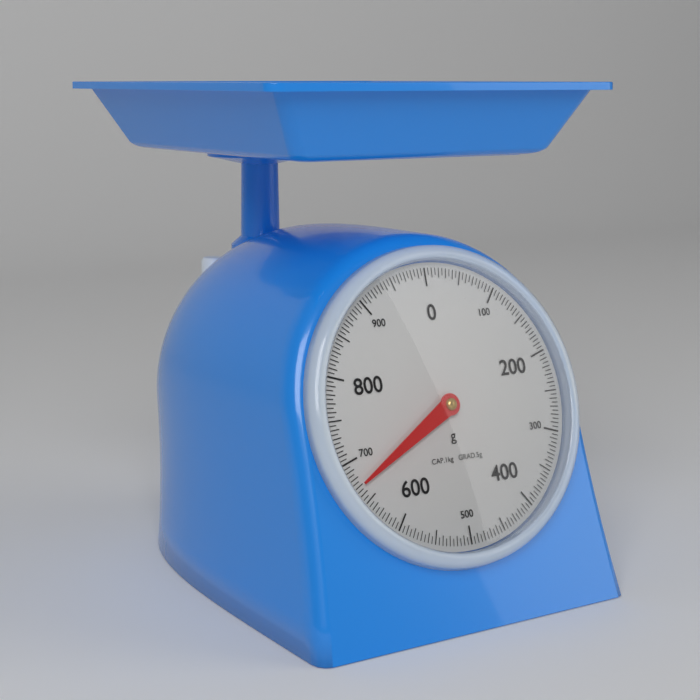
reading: 670 g
